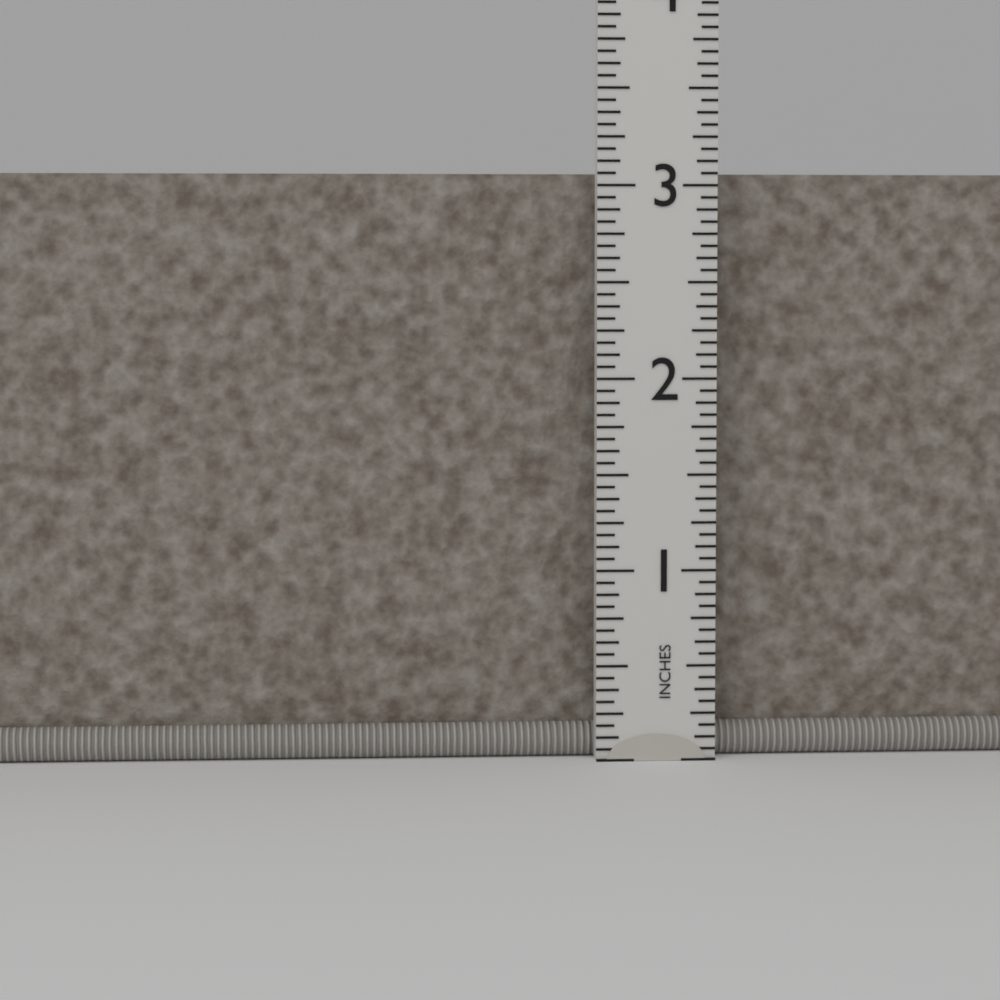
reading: 3.0625 in
